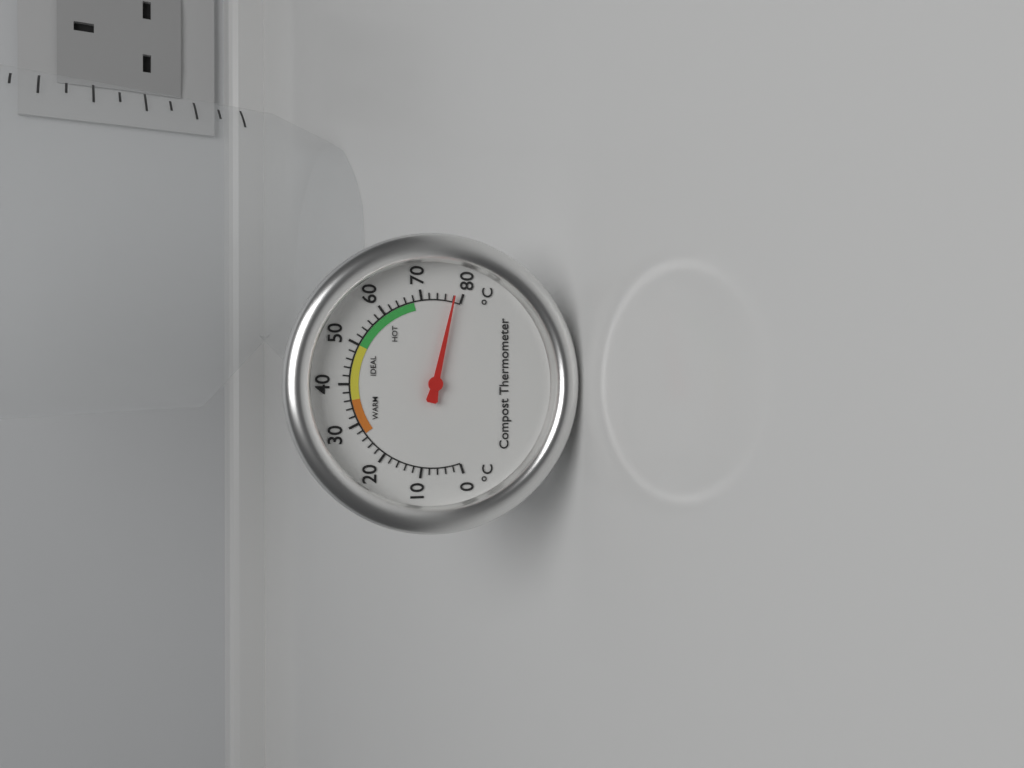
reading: 78 °C
